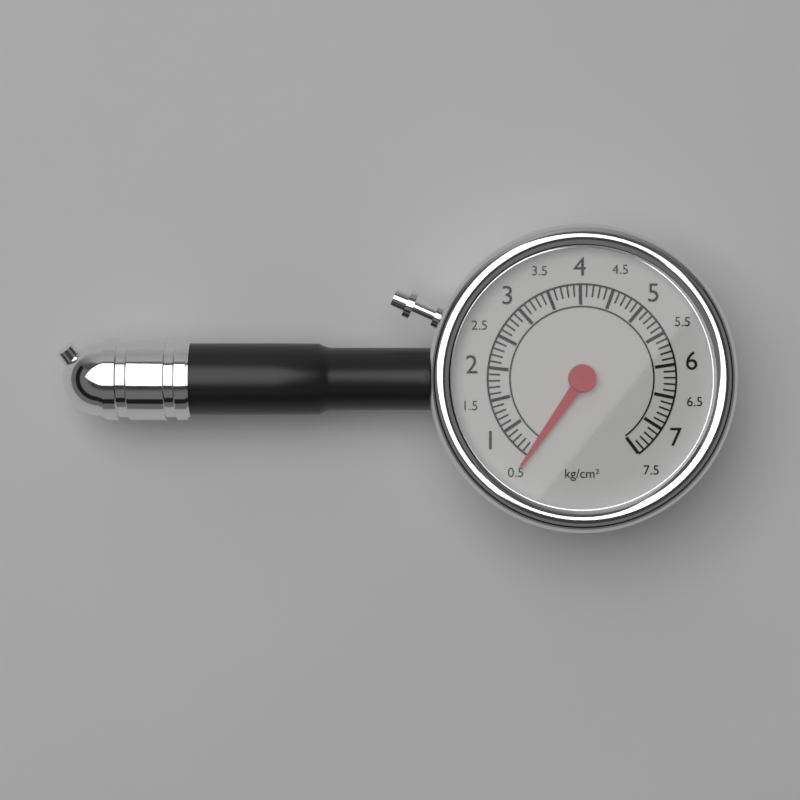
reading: 0.5 kg/cm²
